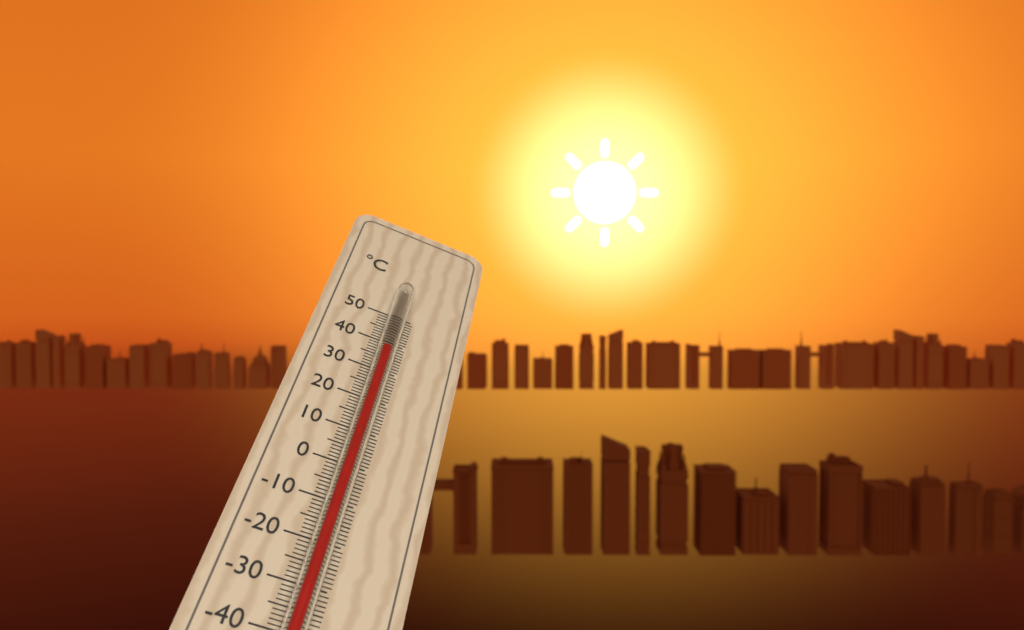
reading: 35 °C
